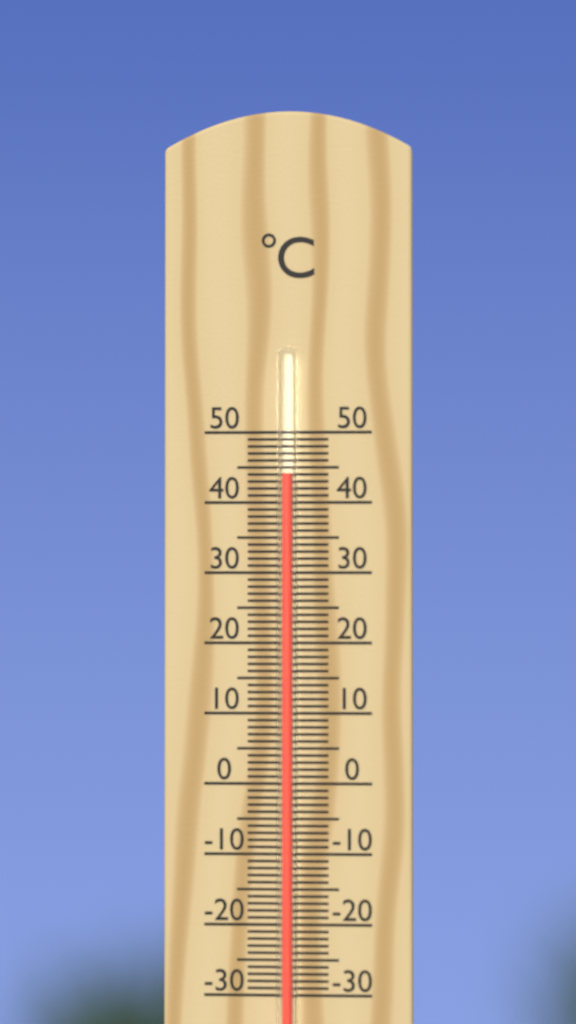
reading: 44 °C
